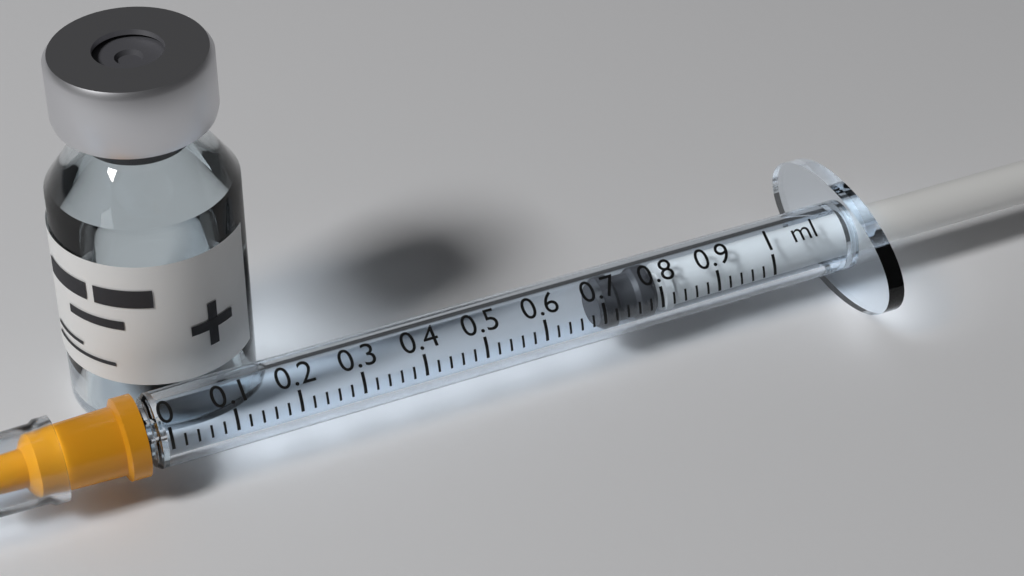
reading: 0.70 ml
